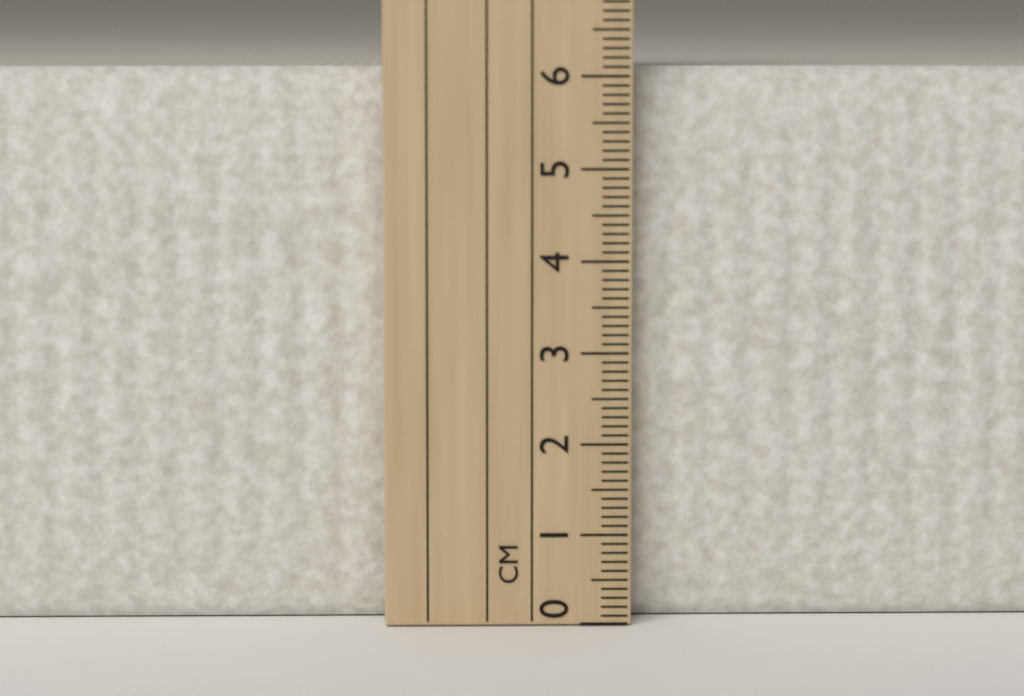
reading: 6.1 cm
